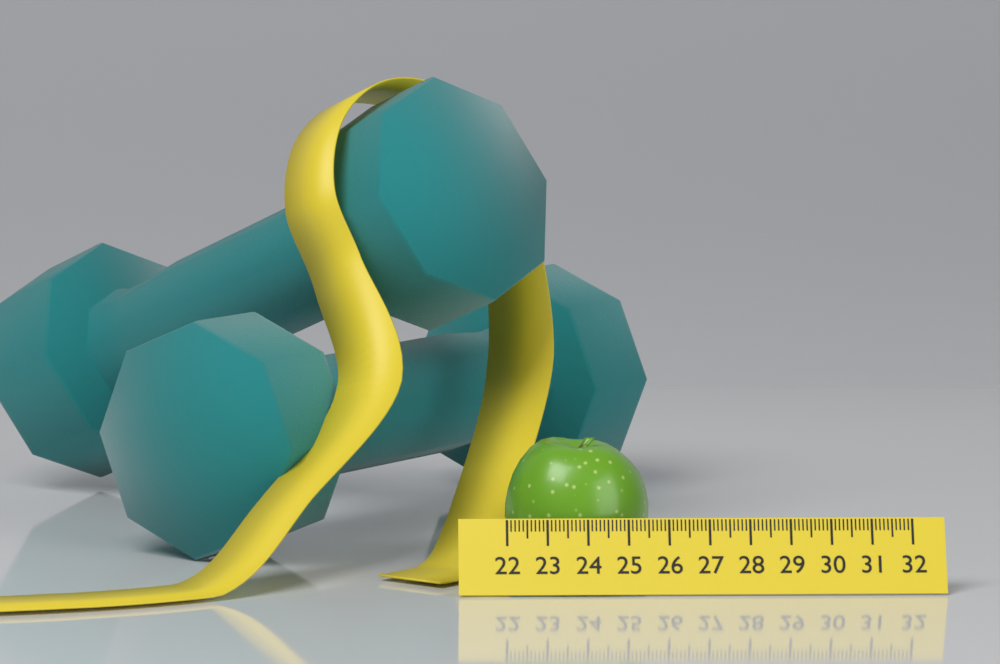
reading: 25.6 (no unit)
